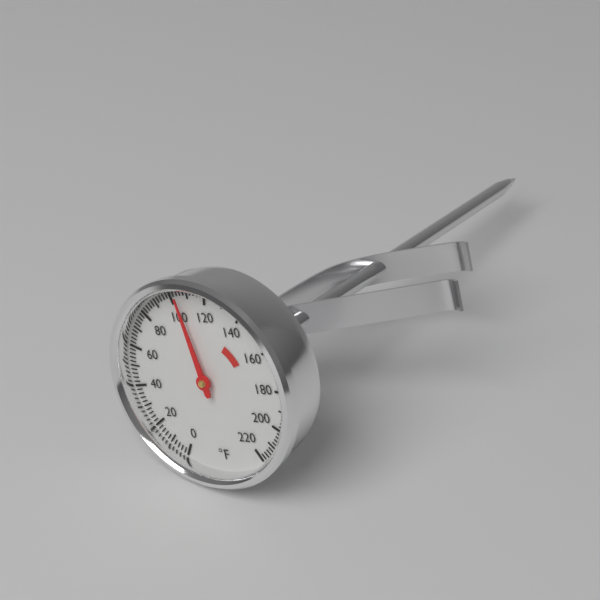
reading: 104 °F
